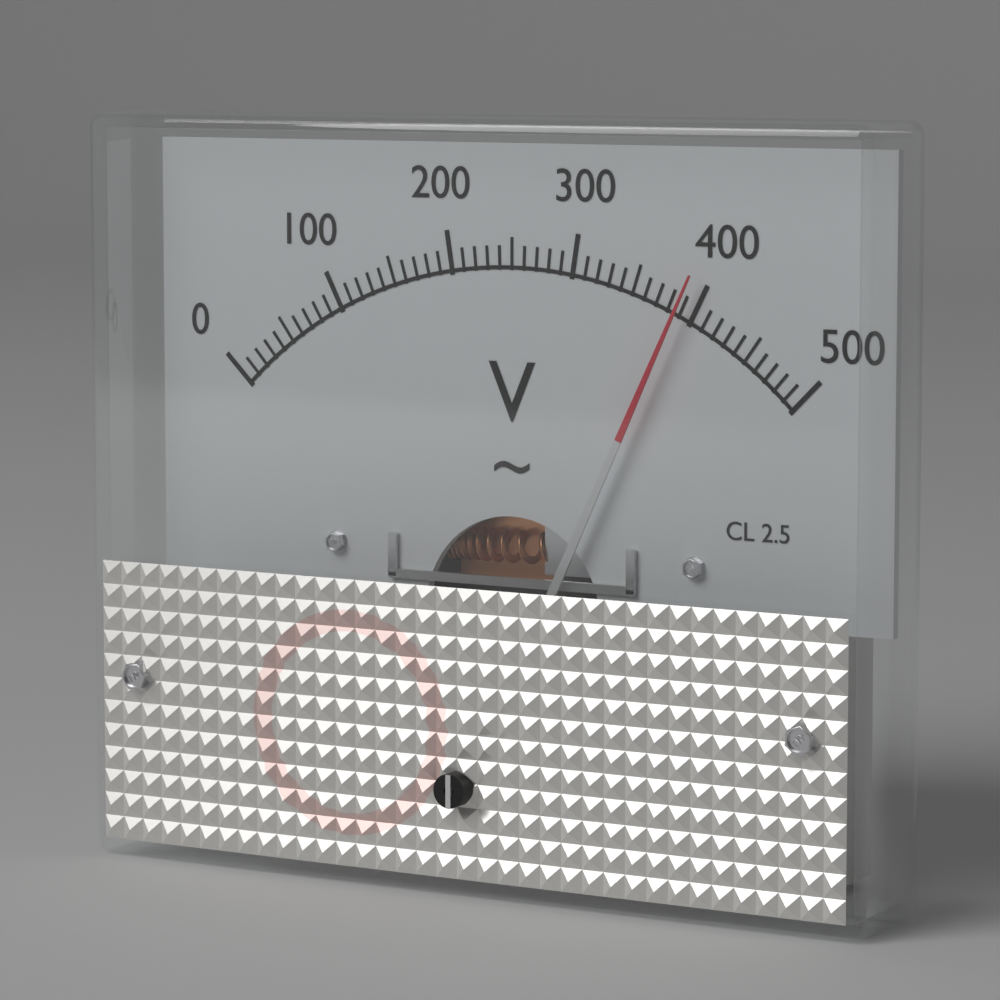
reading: 390 V
